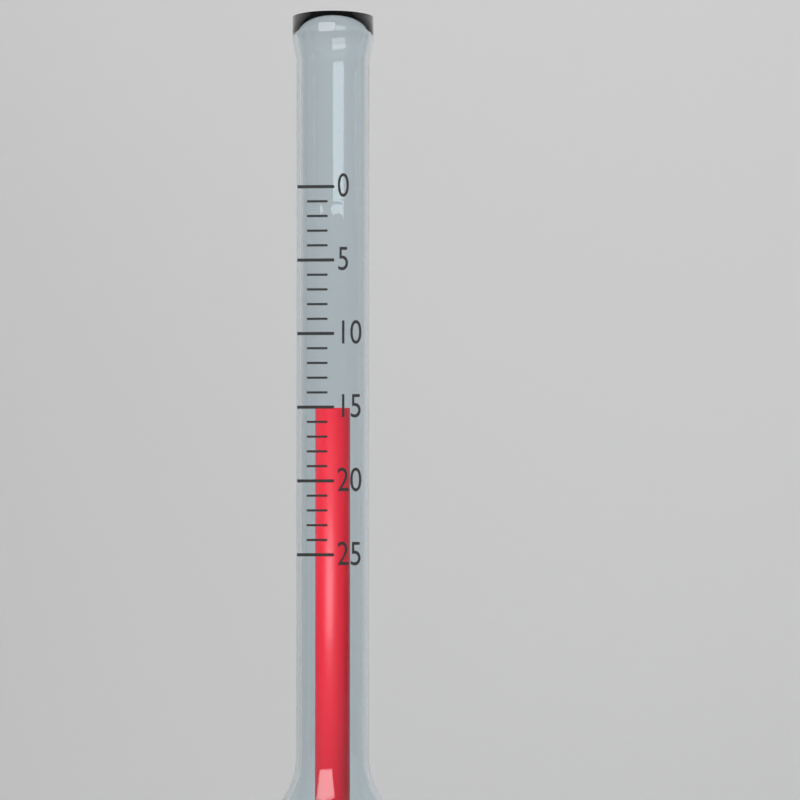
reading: 15 (no unit)
